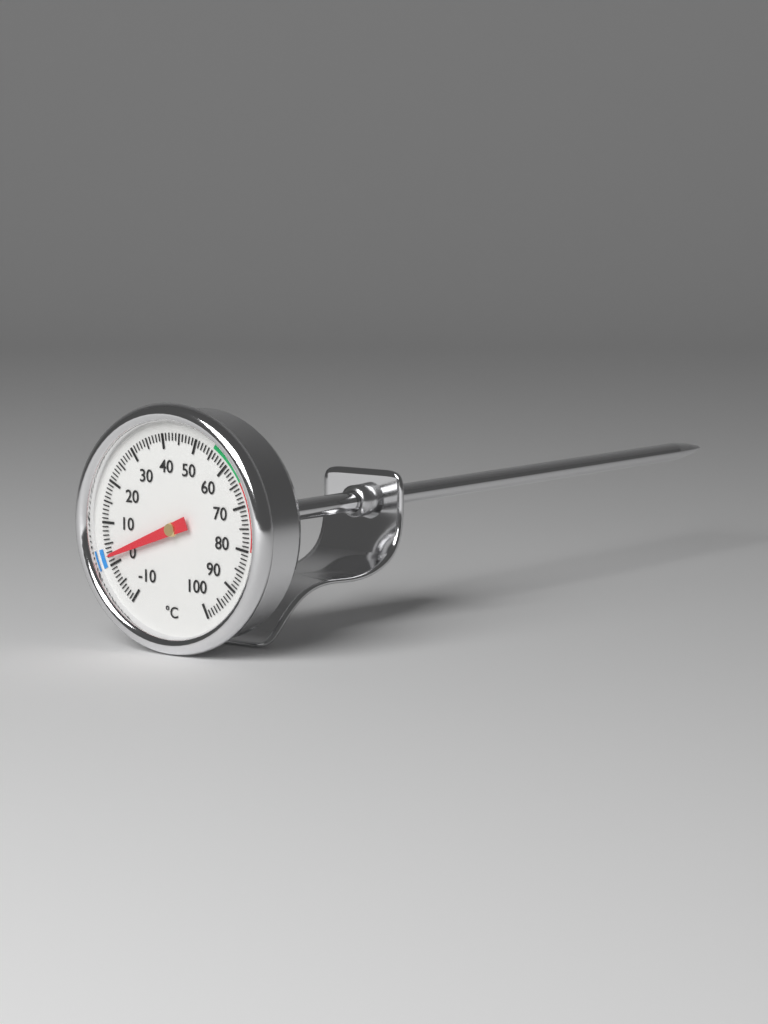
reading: 2 °C
